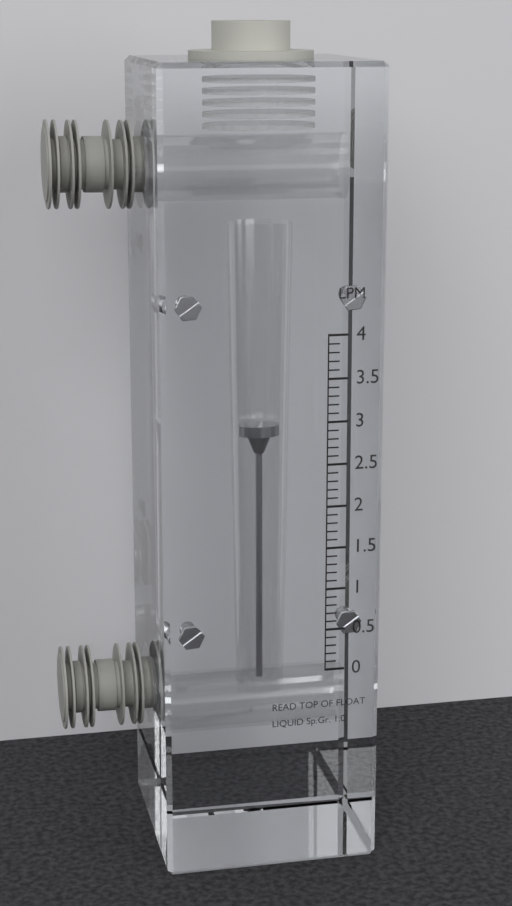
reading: 2.8 LPM
